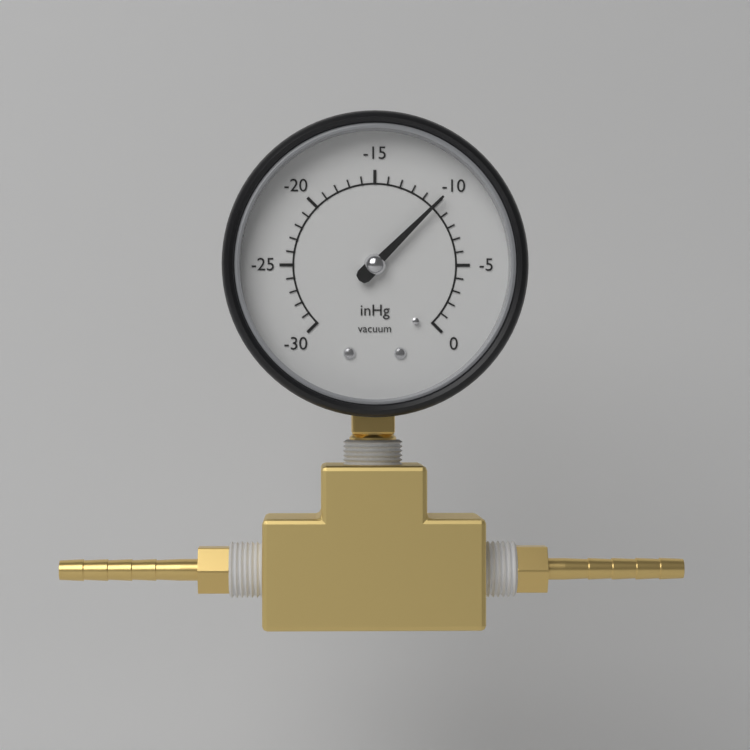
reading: -10 inHg
